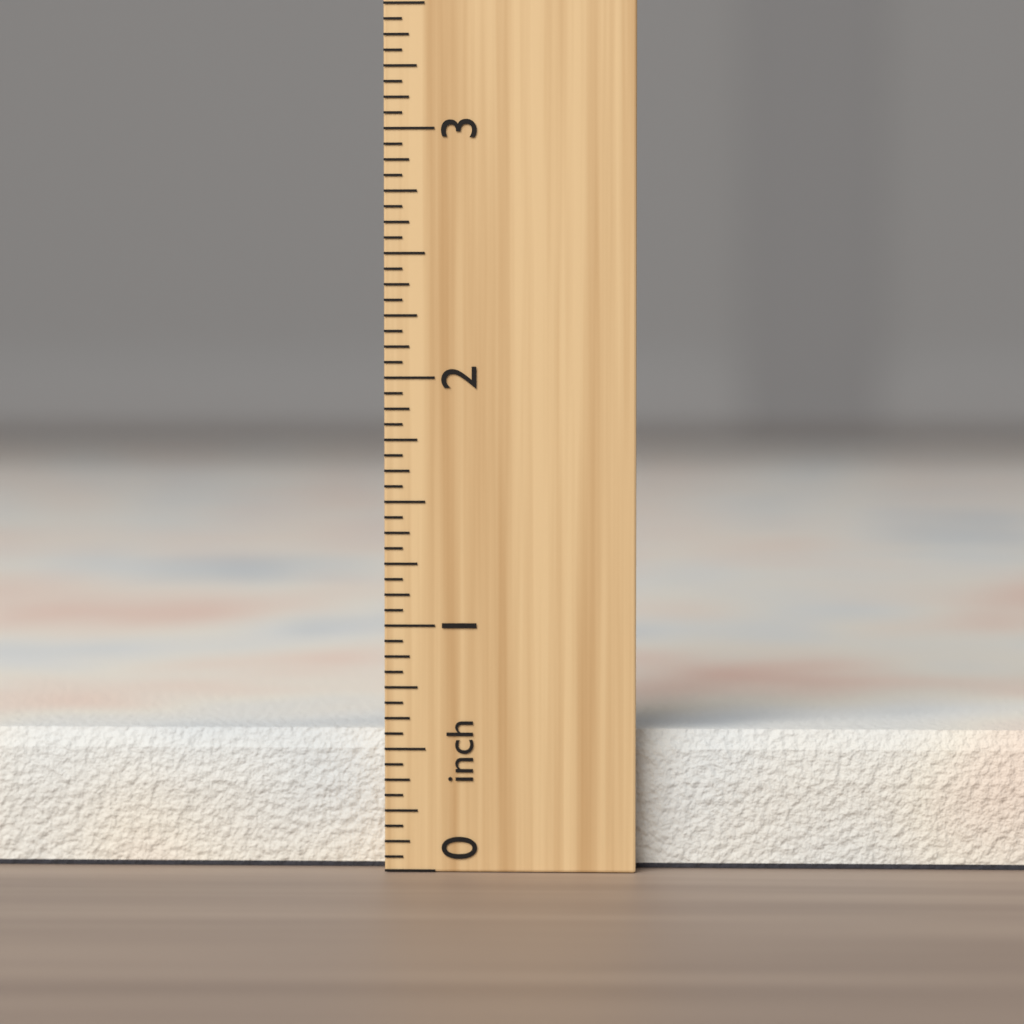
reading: 0.5625 inch
